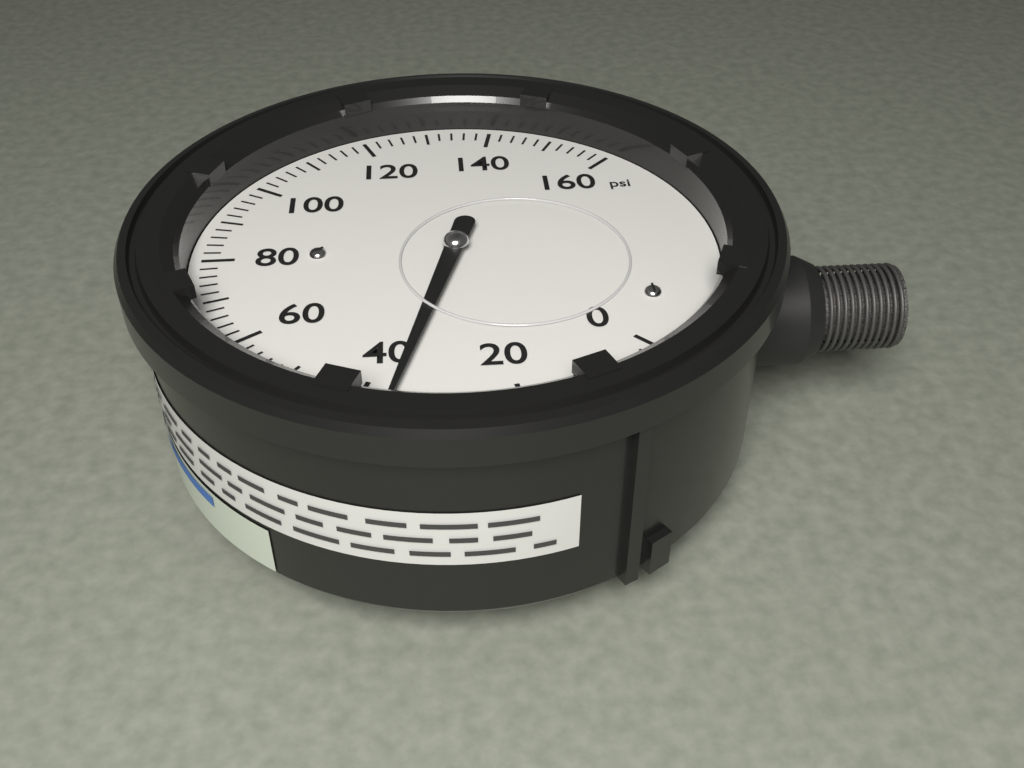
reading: 36 psi
